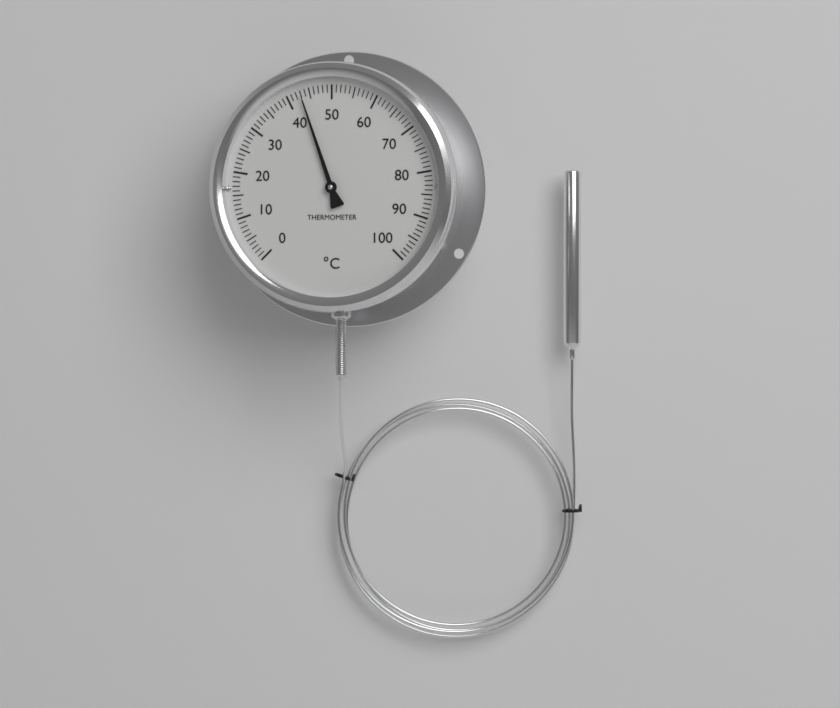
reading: 43 °C
